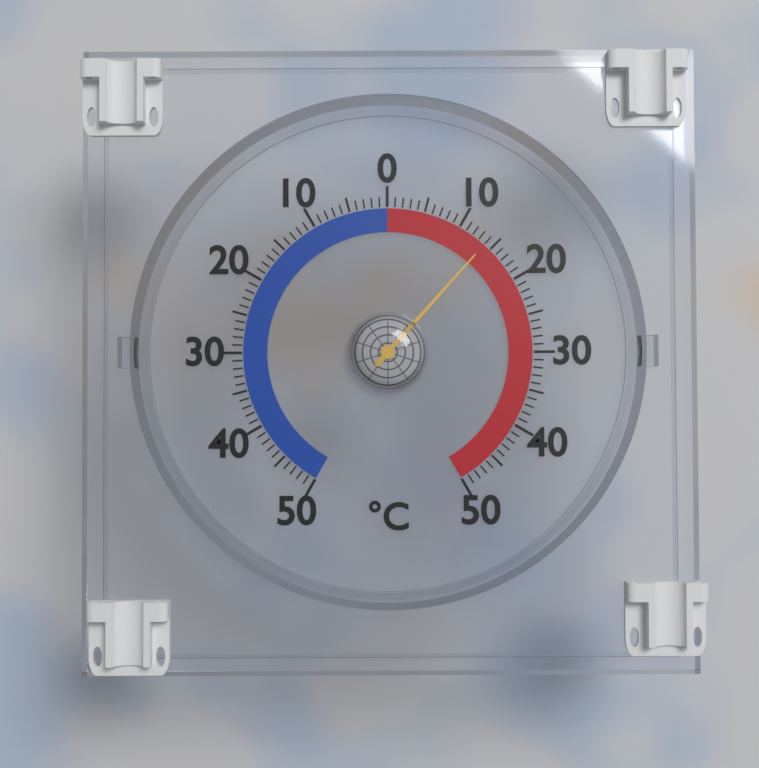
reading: 14 °C
